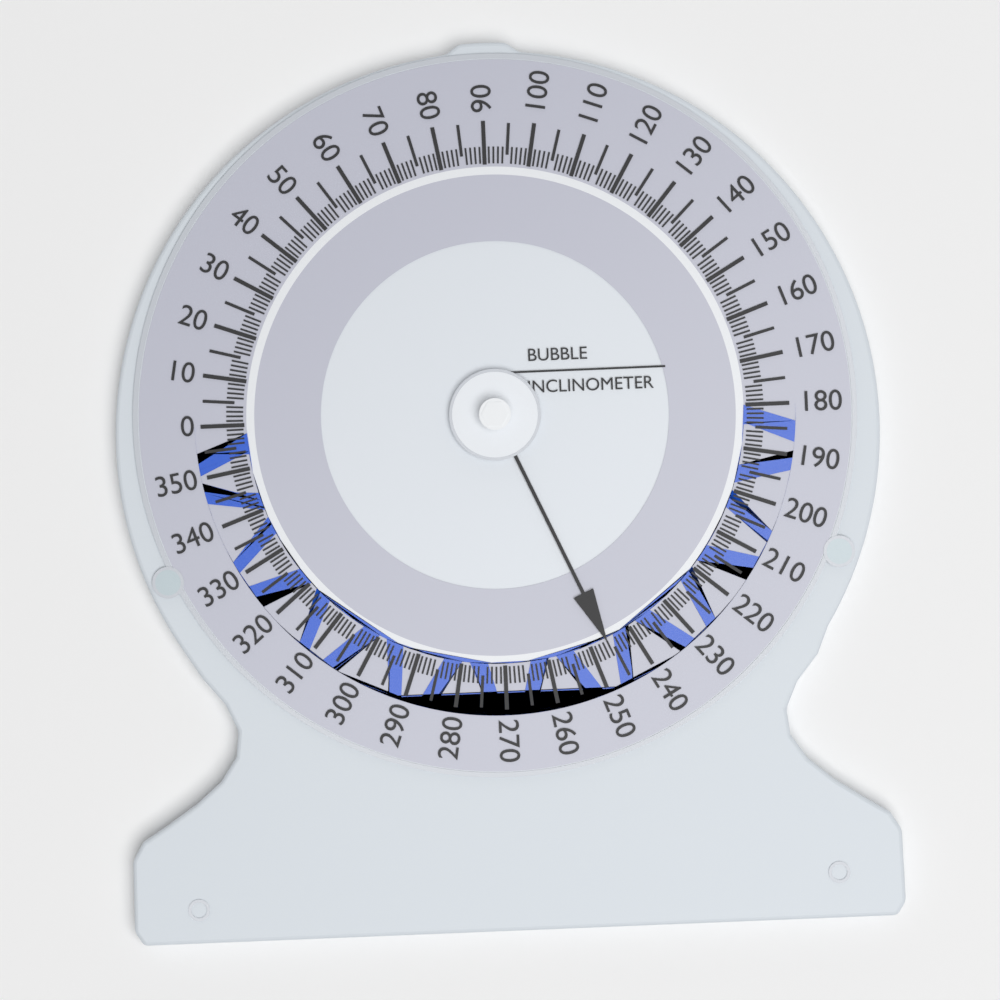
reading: 246 (no unit)
